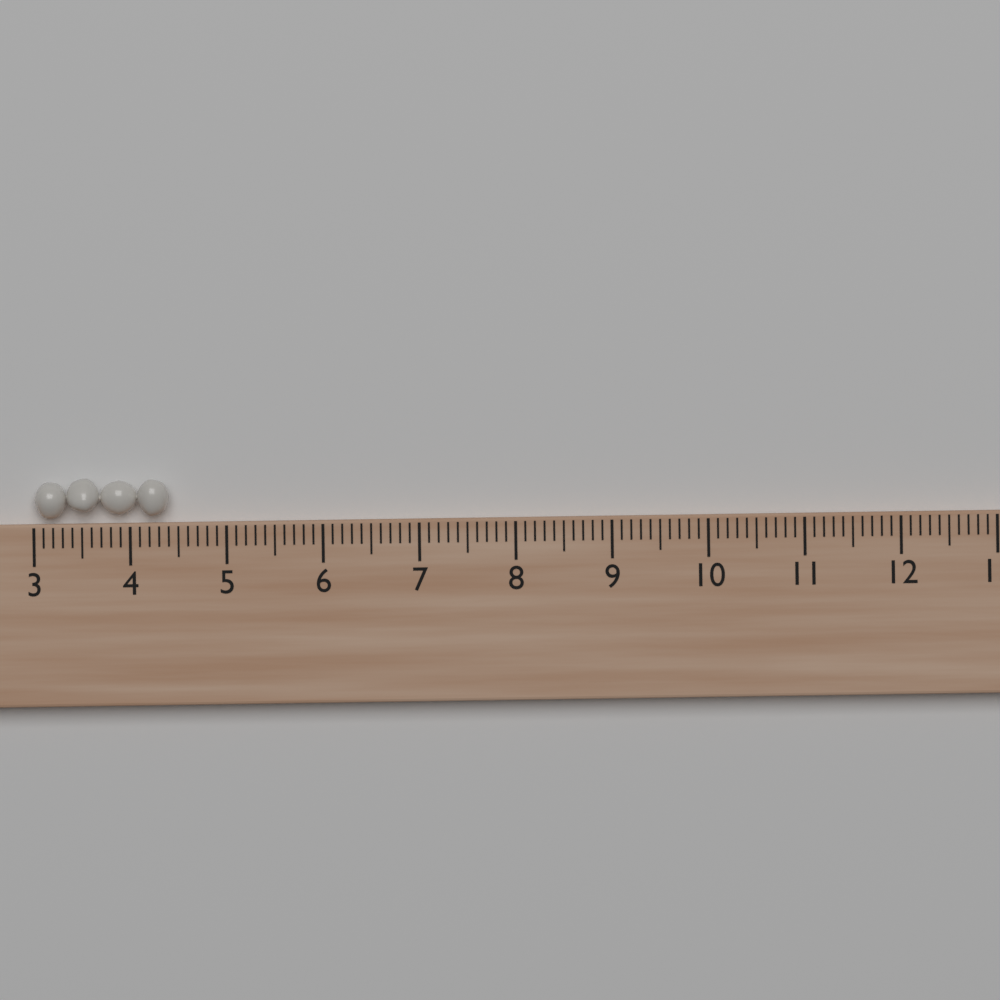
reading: 4.4 (no unit)
